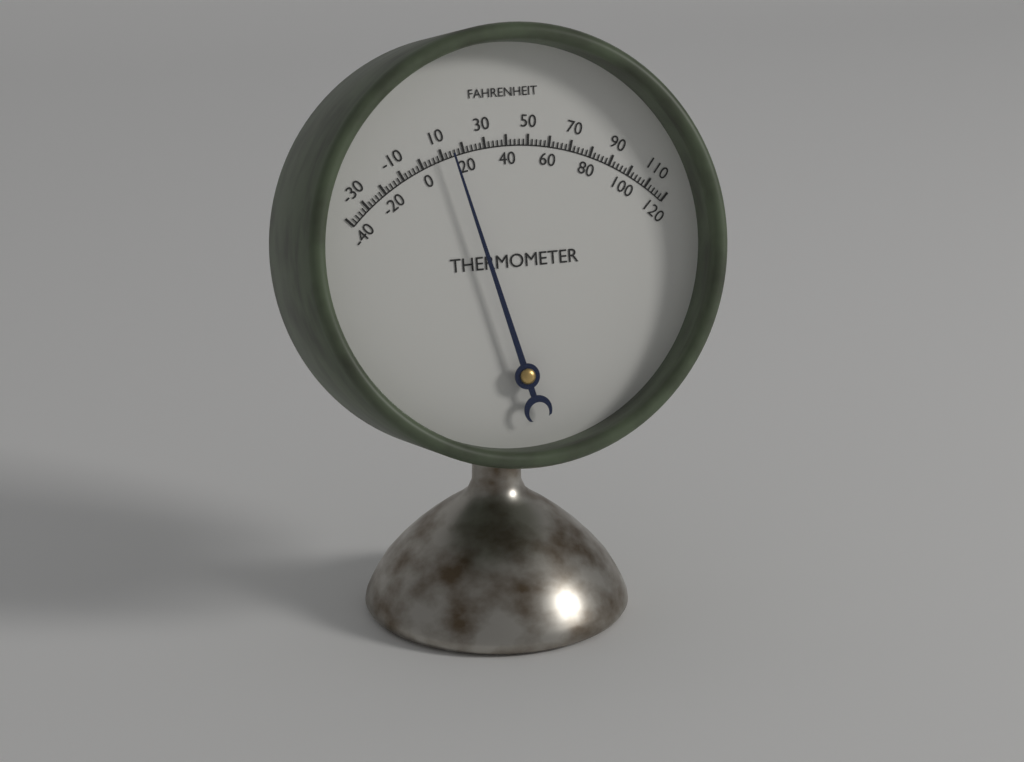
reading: 14 °F
